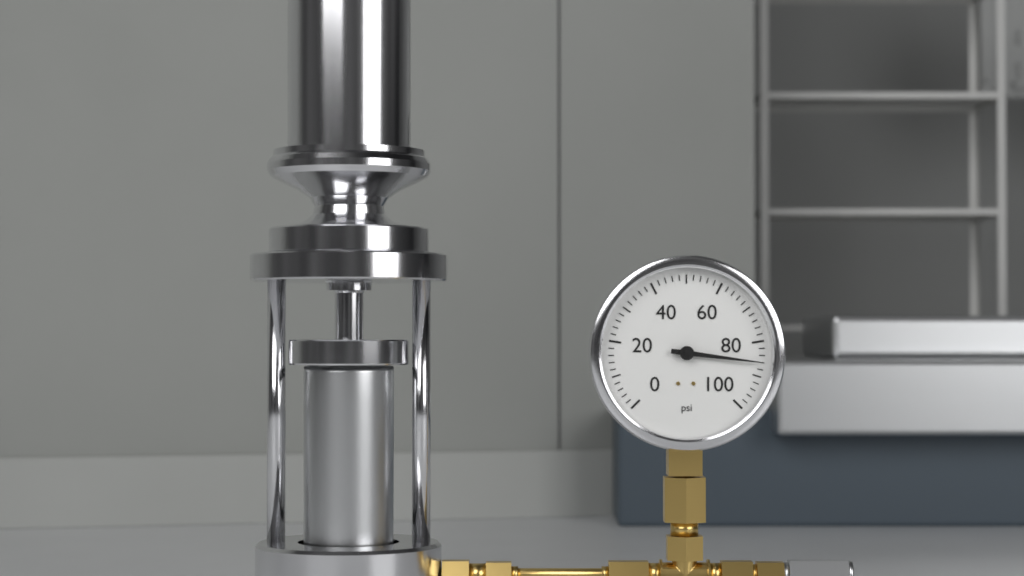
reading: 86 psi
